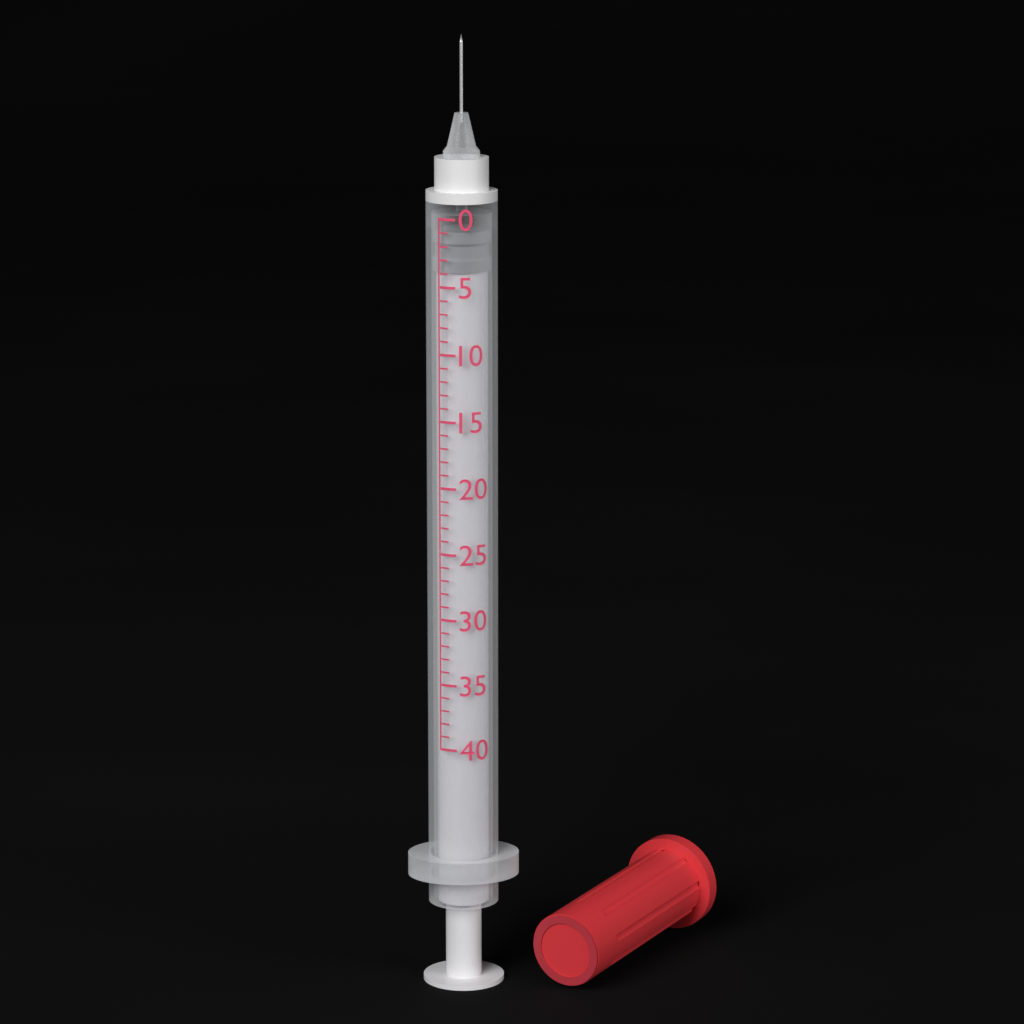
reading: 1 (no unit)
